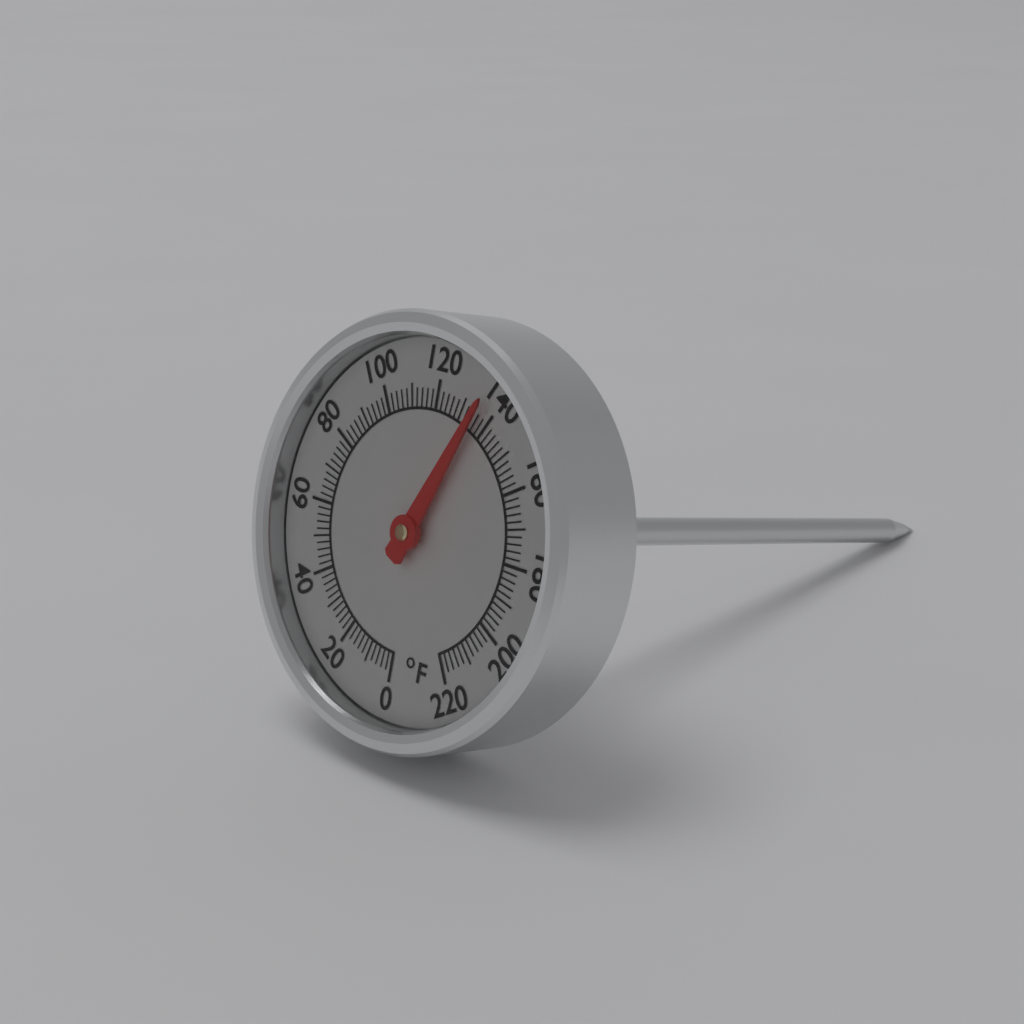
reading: 136 °F
